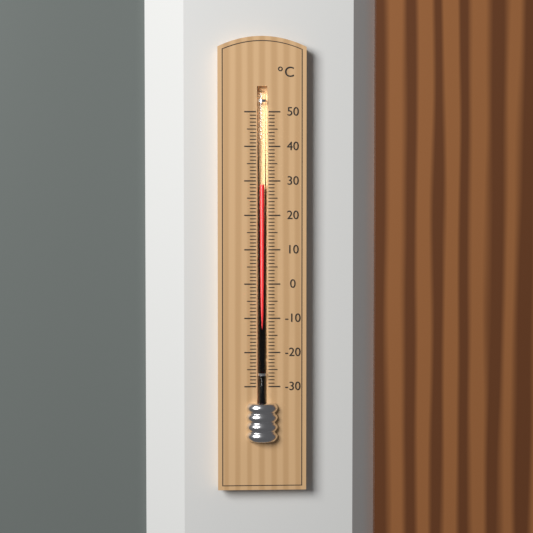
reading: 29 °C
